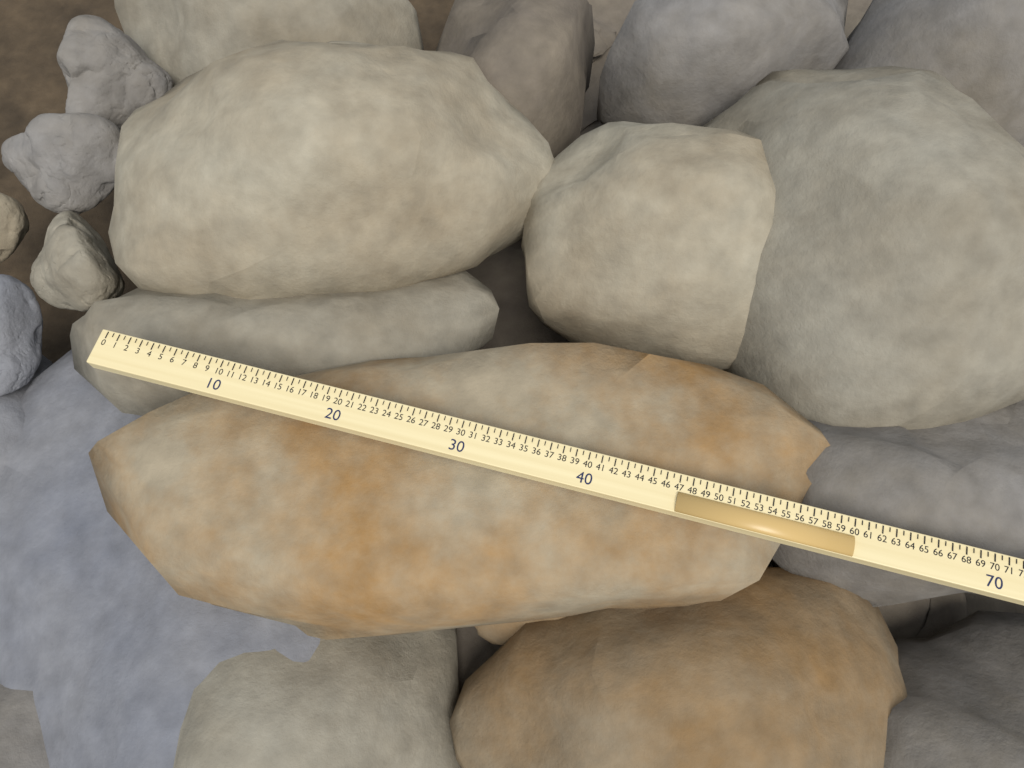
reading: 60.5 (no unit)
